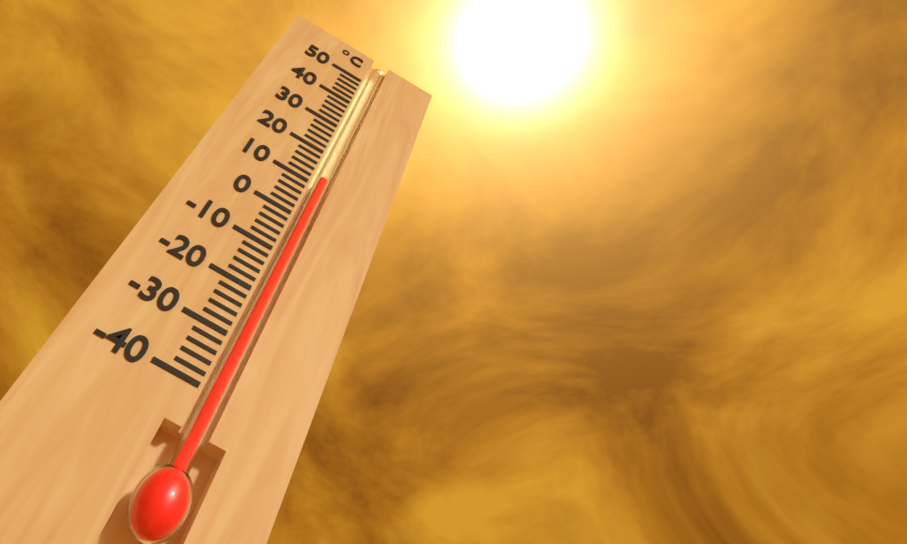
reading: 12 °C
